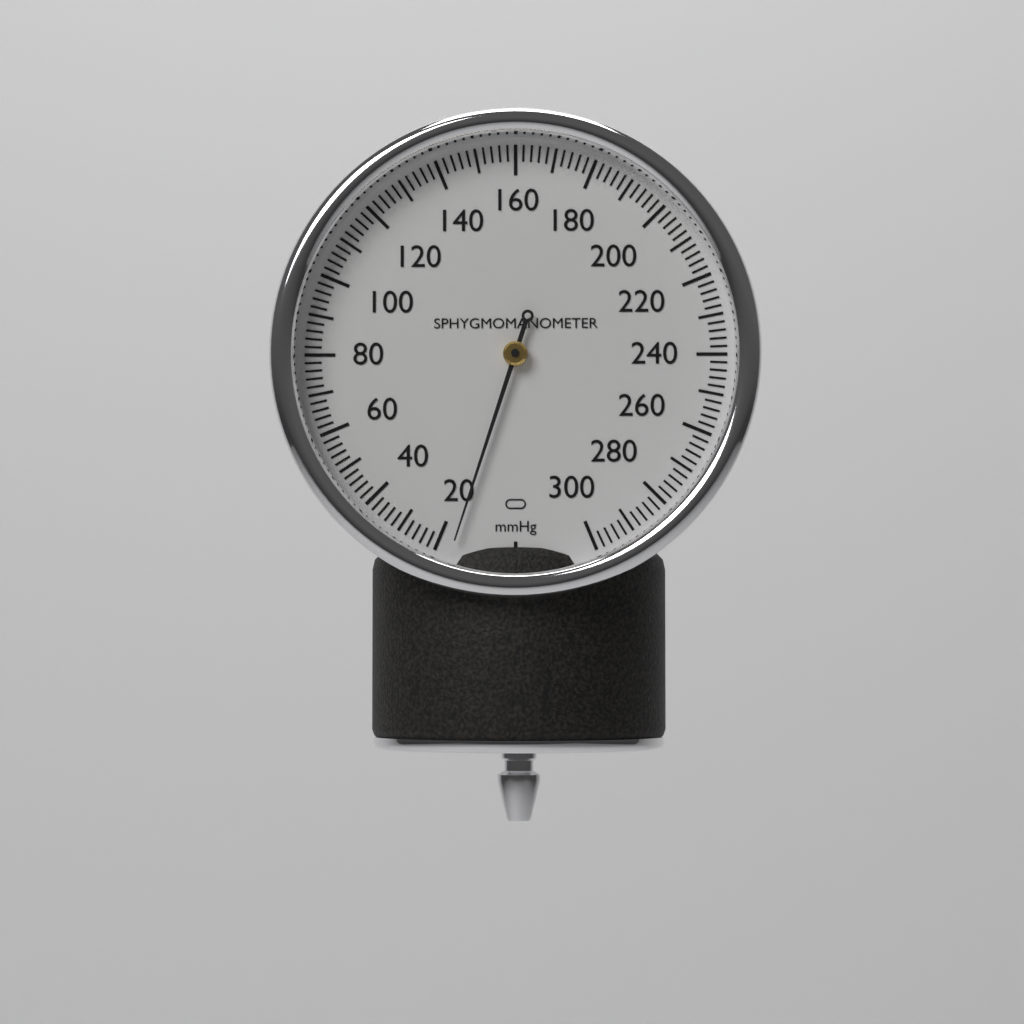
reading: 16 mmHg
